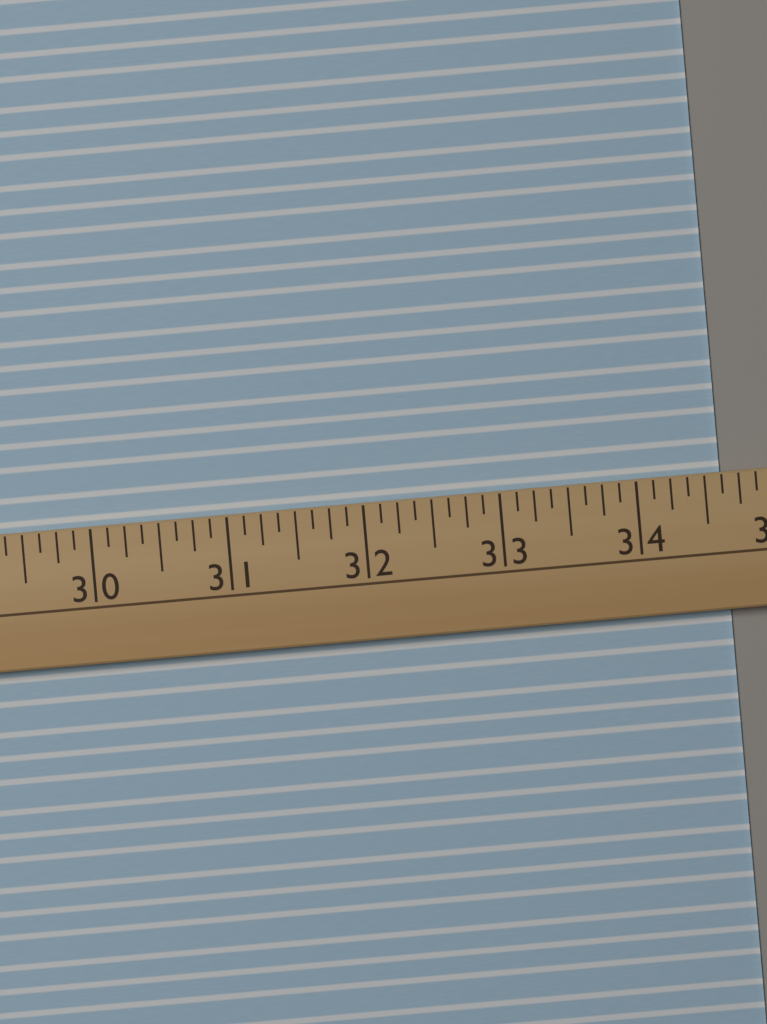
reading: 34.625 (no unit)
